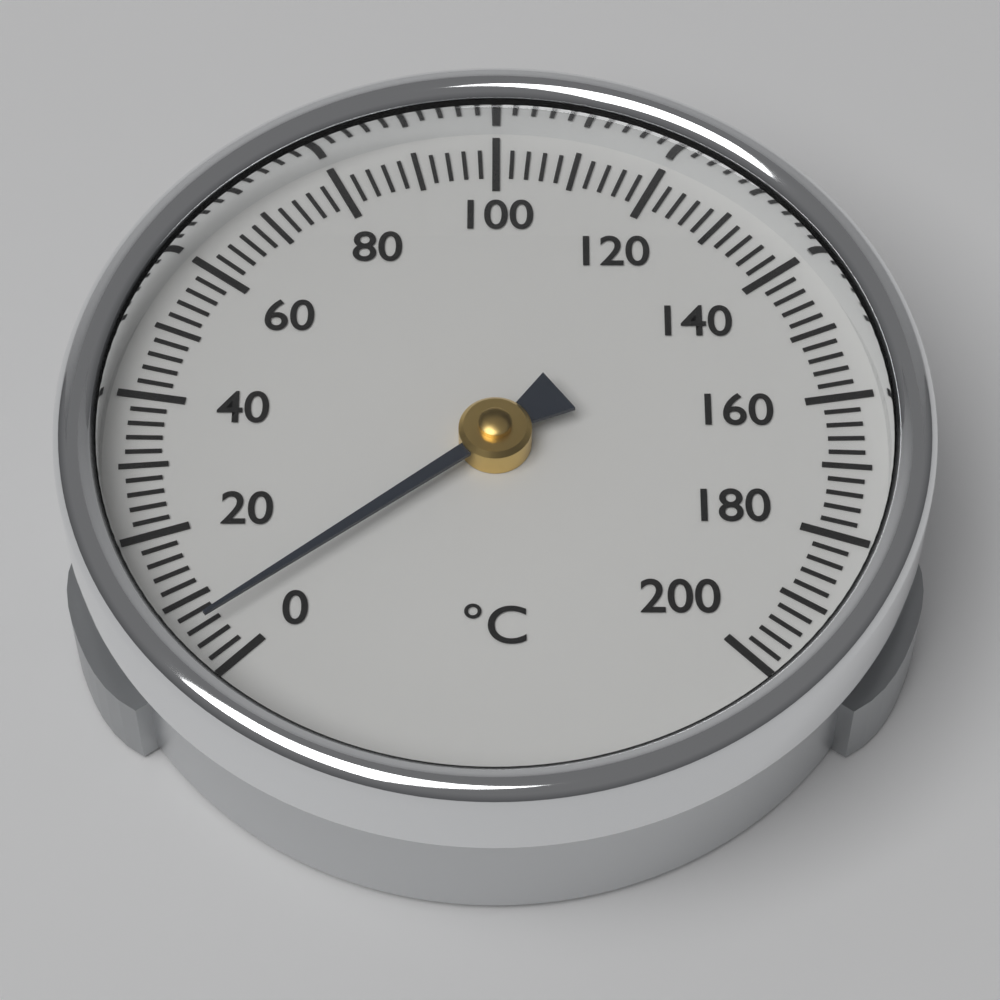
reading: 6 °C
